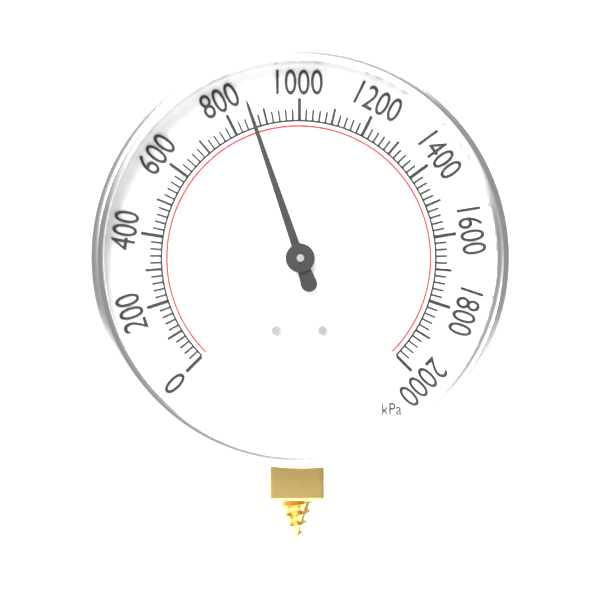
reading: 860 kPa
